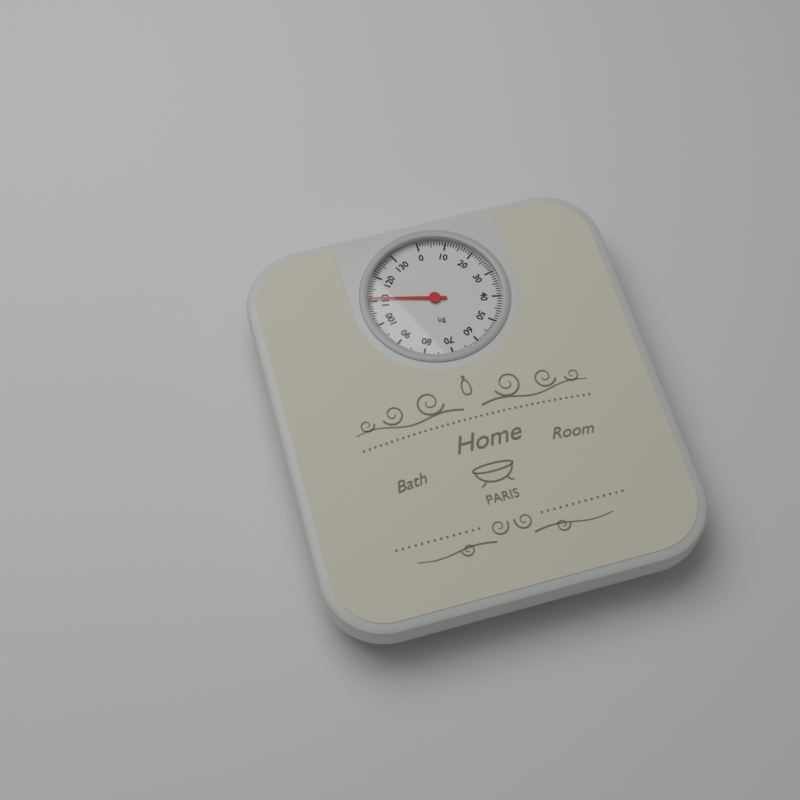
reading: 111 kg
